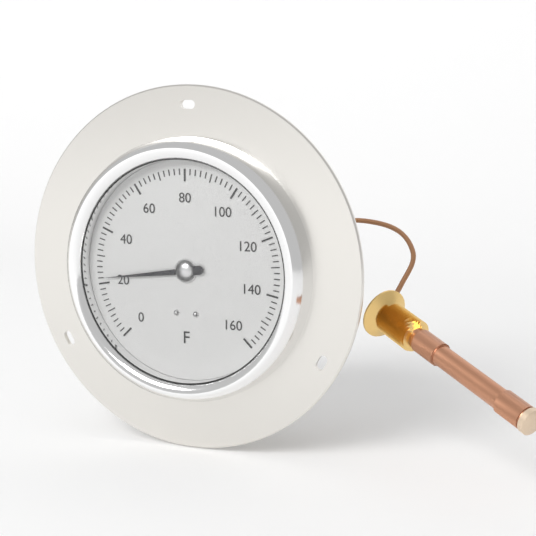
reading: 22 °F
